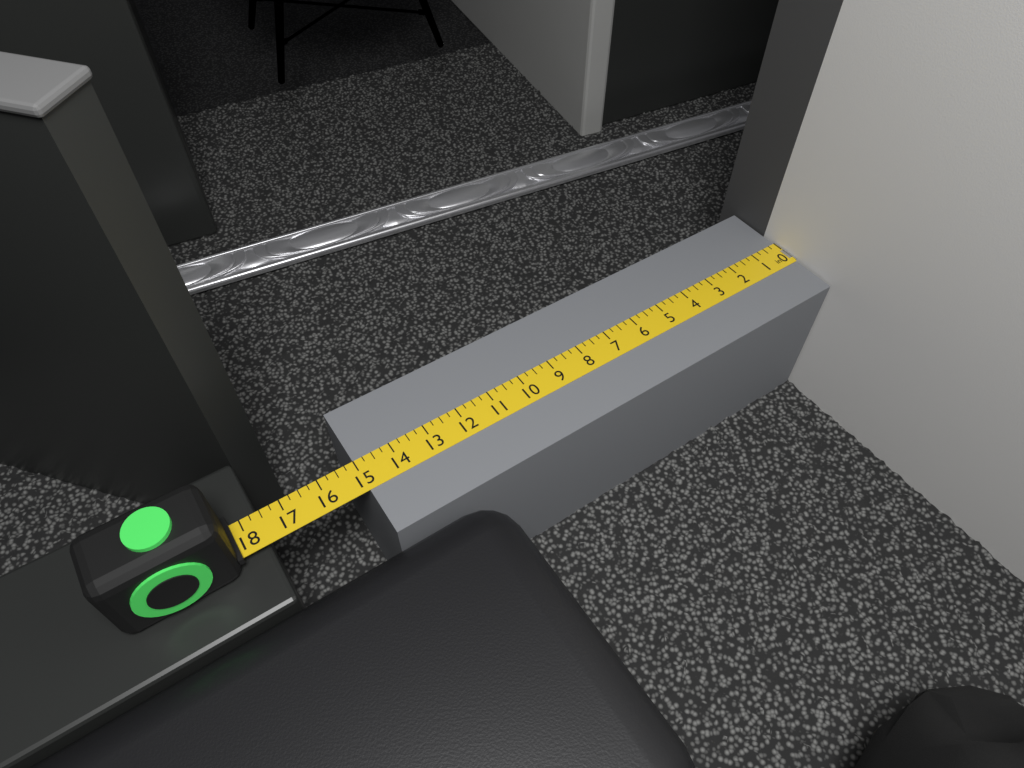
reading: 15.00 in
